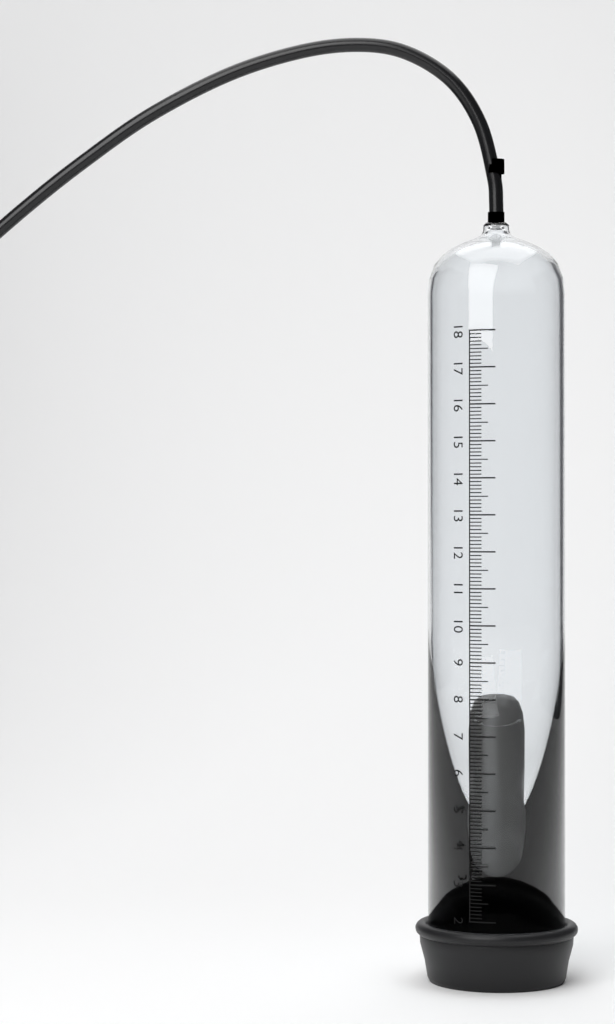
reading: 8.3 (no unit)
